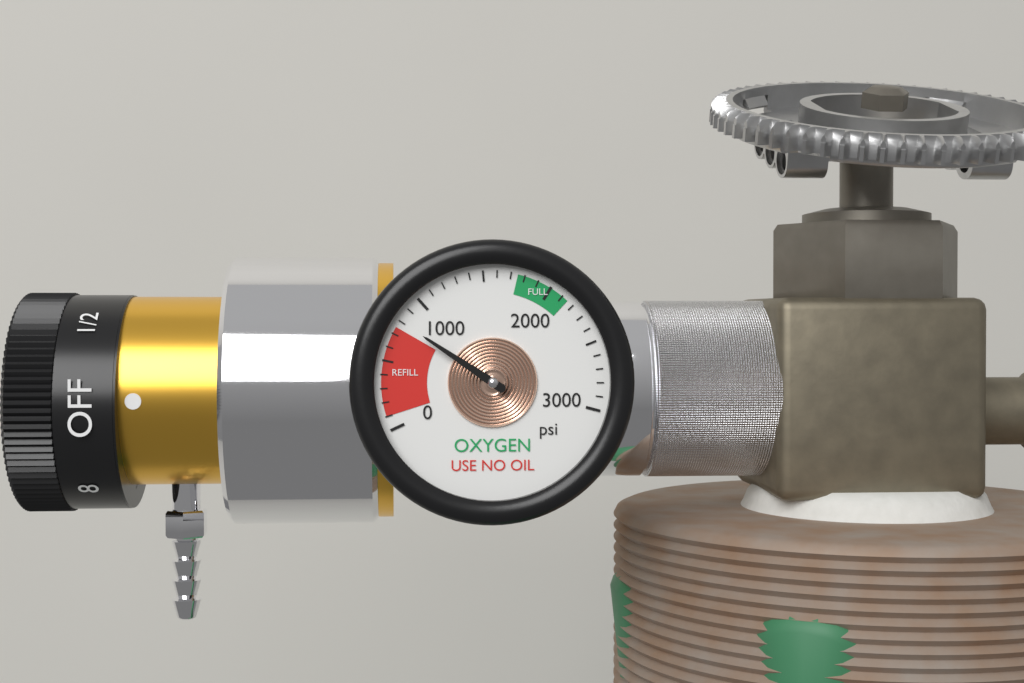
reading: 800 psi
